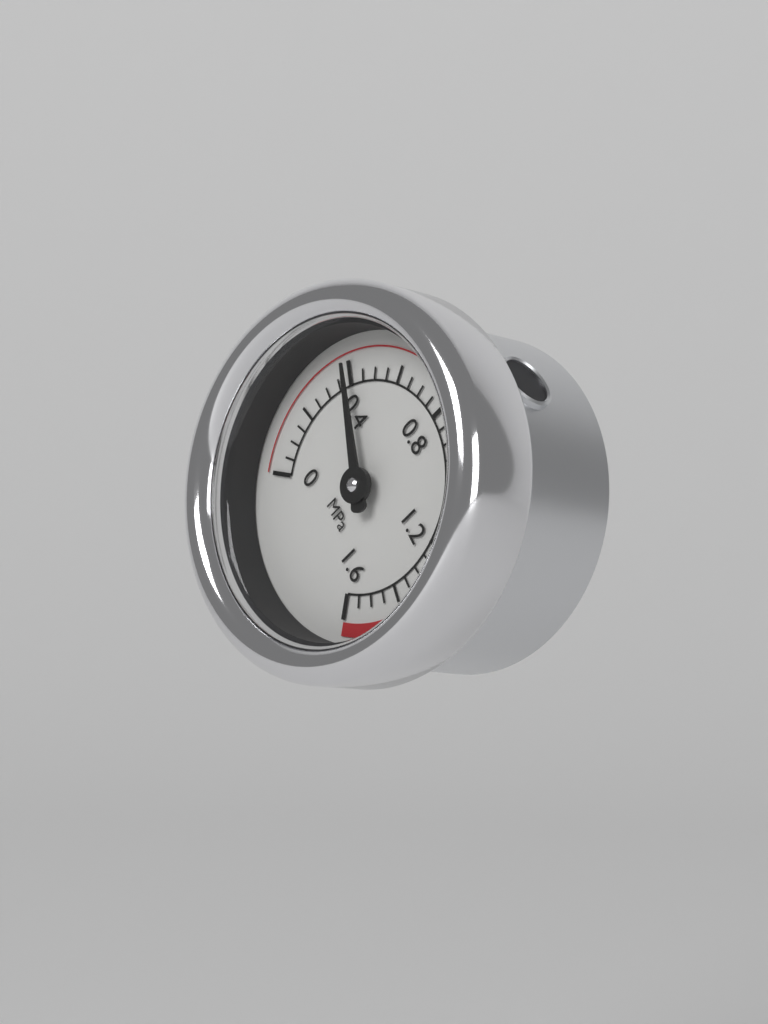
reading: 0.40 MPa
